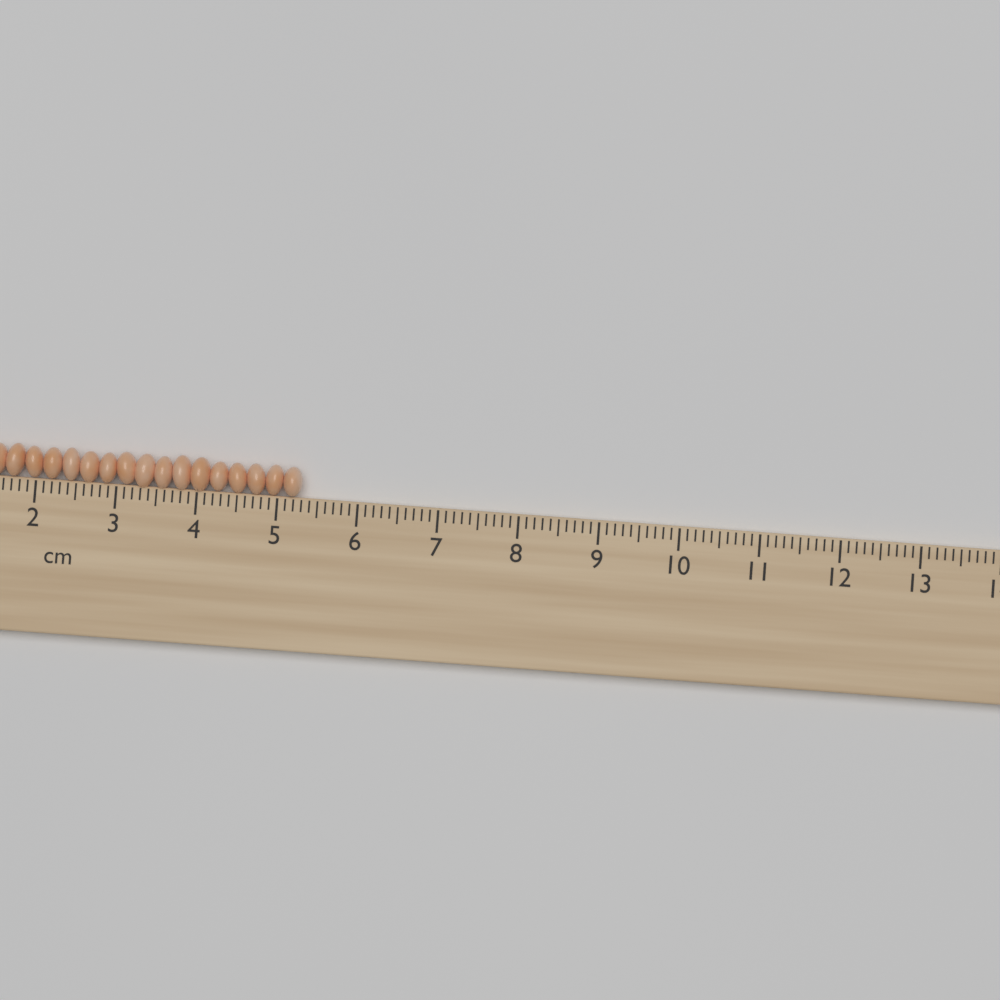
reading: 5.3 cm
